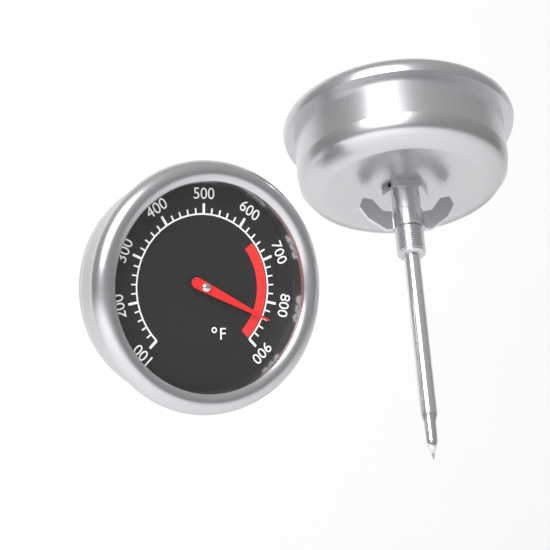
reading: 840 °F
